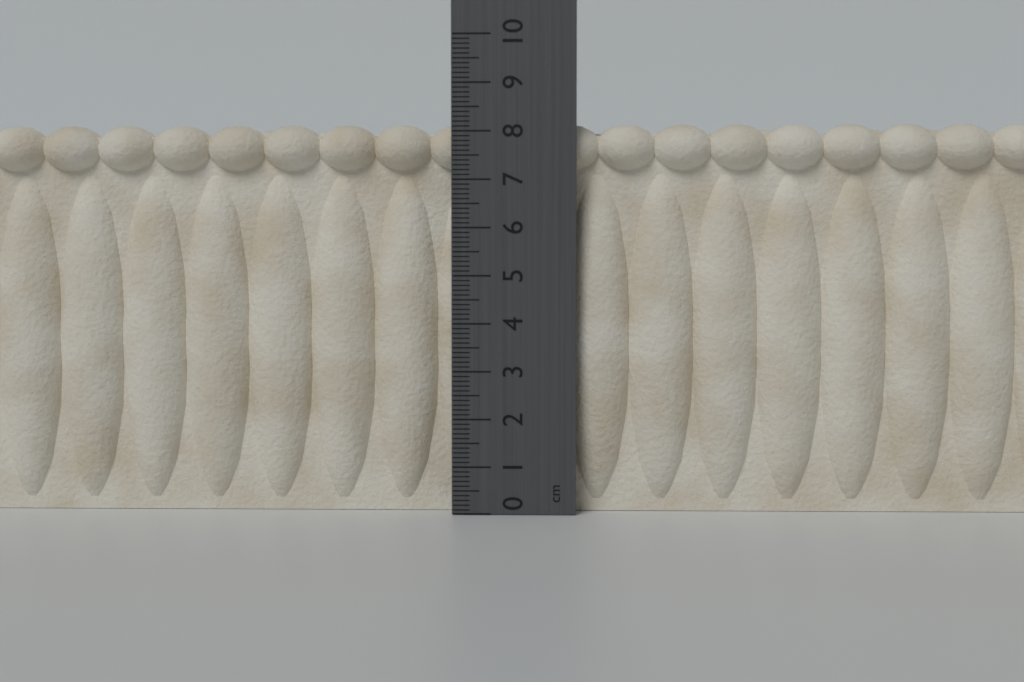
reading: 8.2 cm
